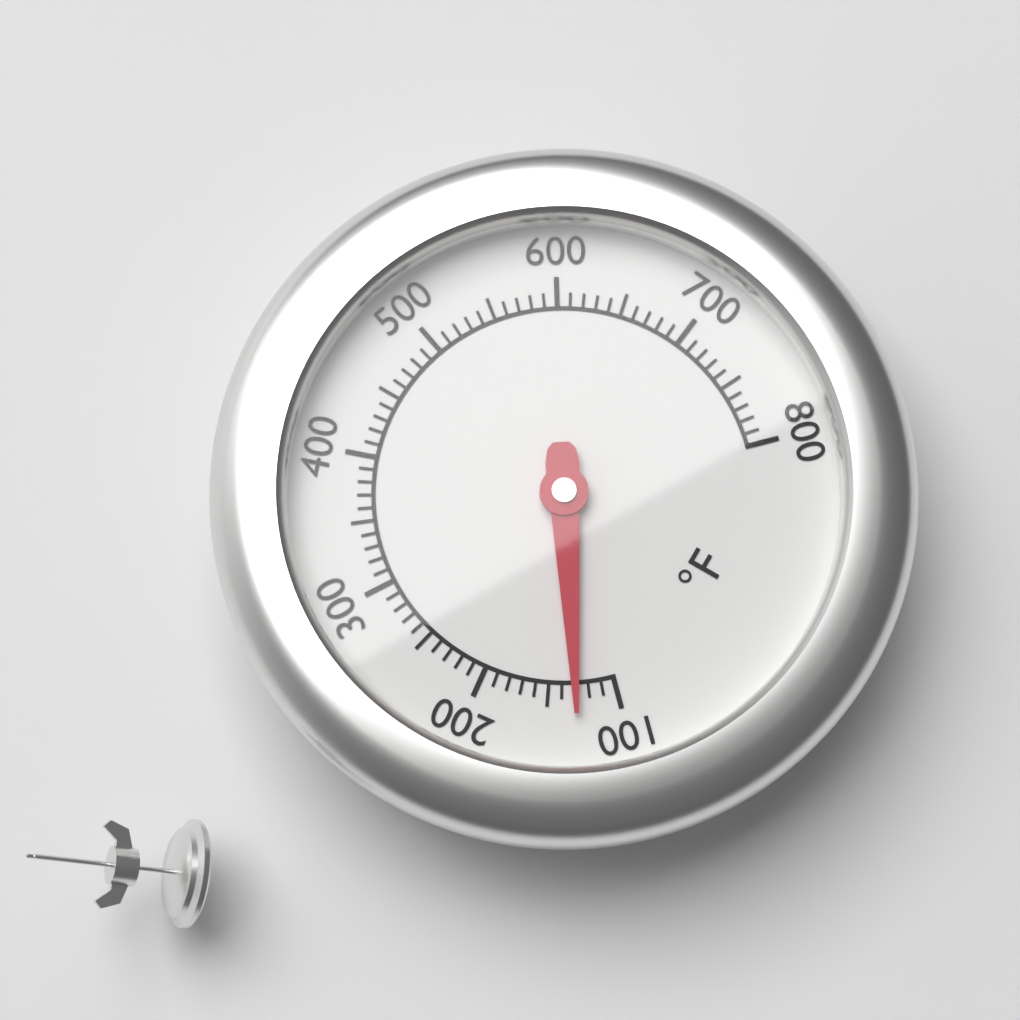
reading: 130 °F
